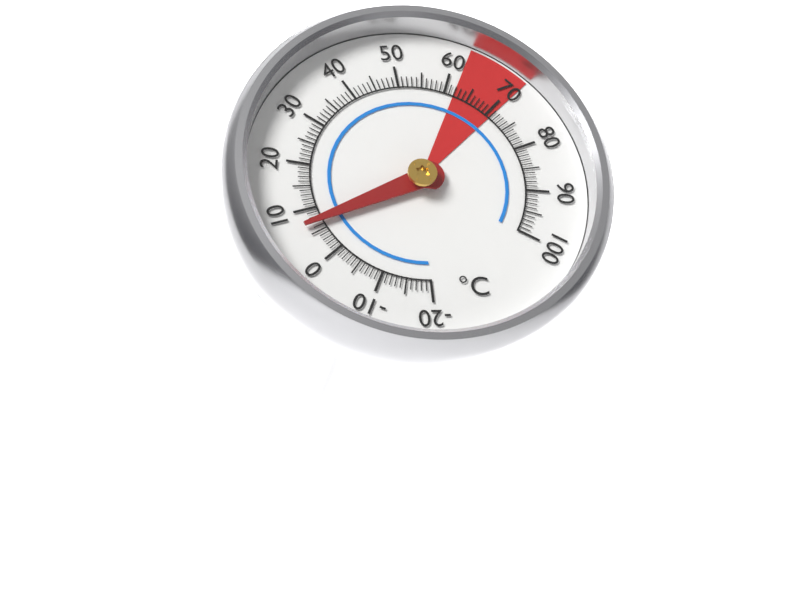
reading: 7 °C
